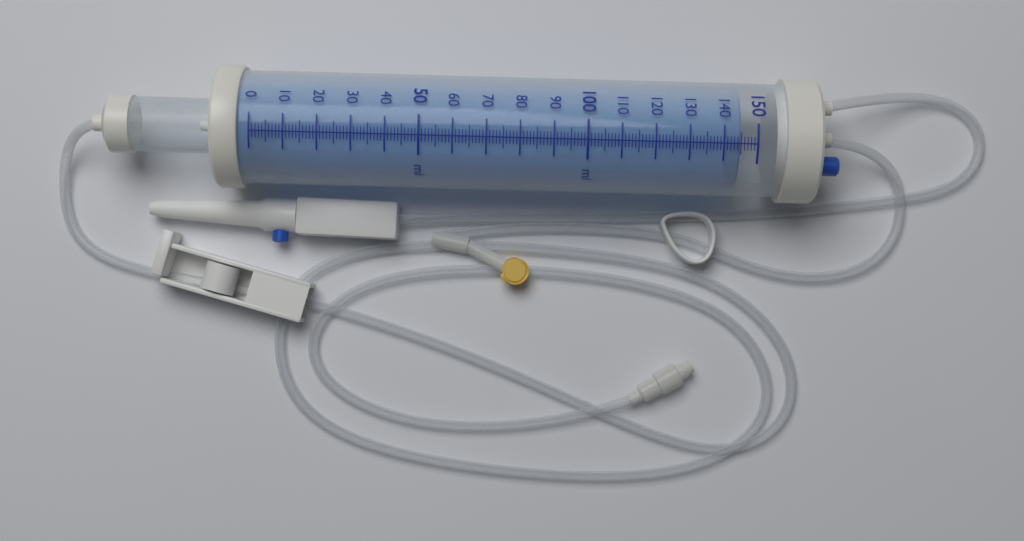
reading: 145 ml
